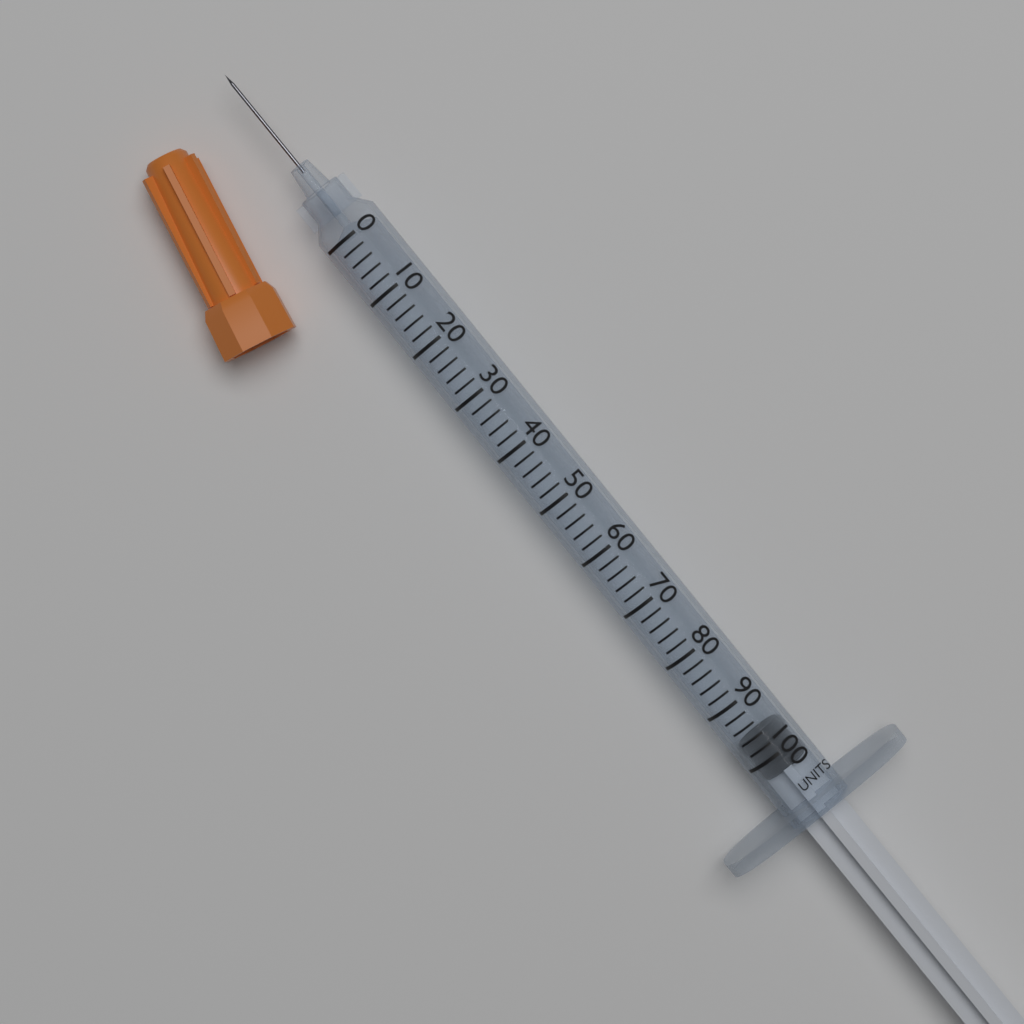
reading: 96 units
